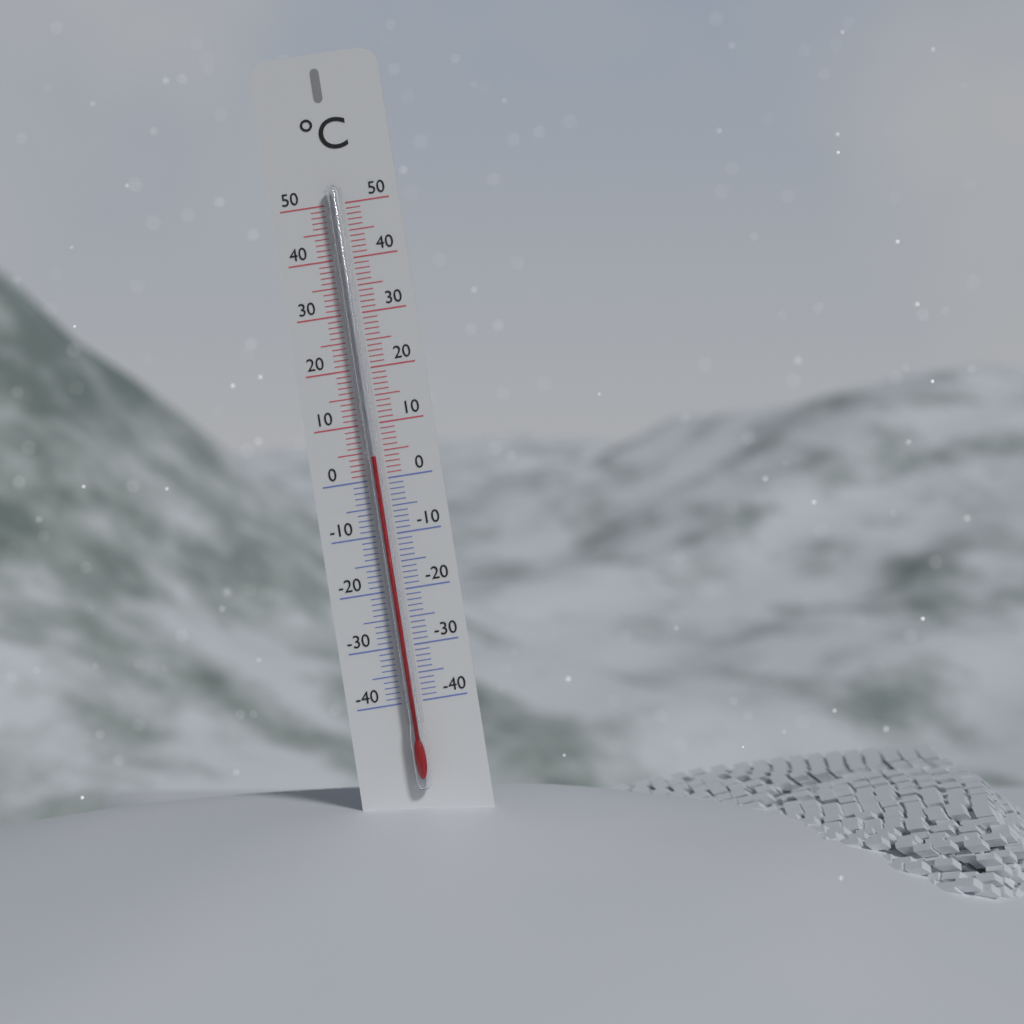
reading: 4 °C
